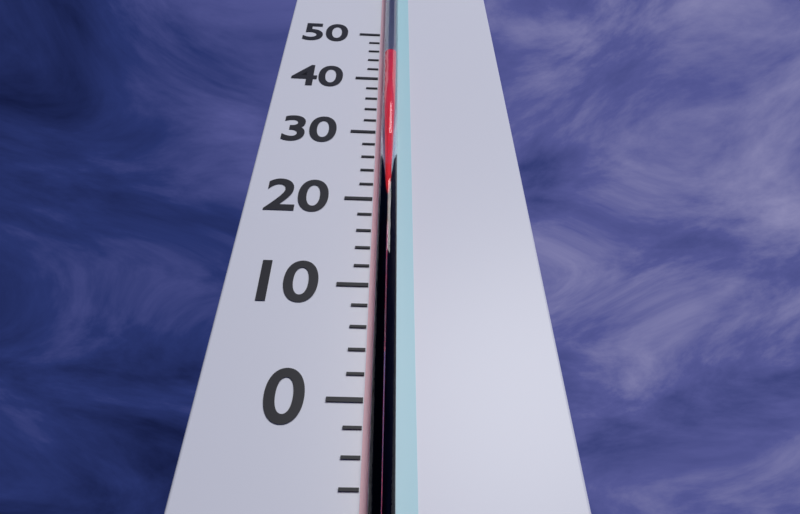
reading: 44 °C
